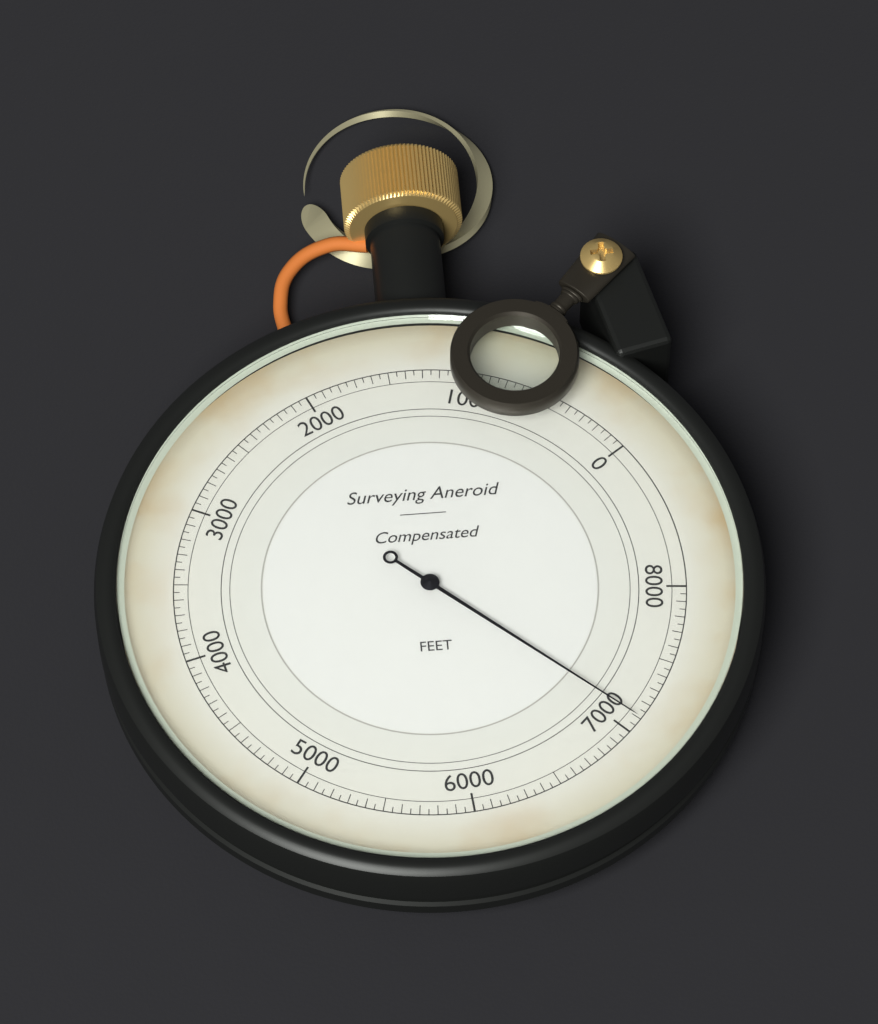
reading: 7100 ft
